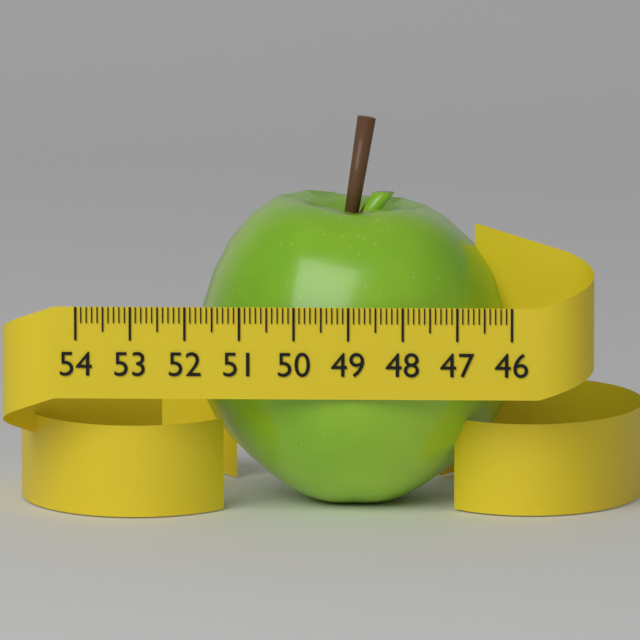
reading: 51.9 (no unit)
